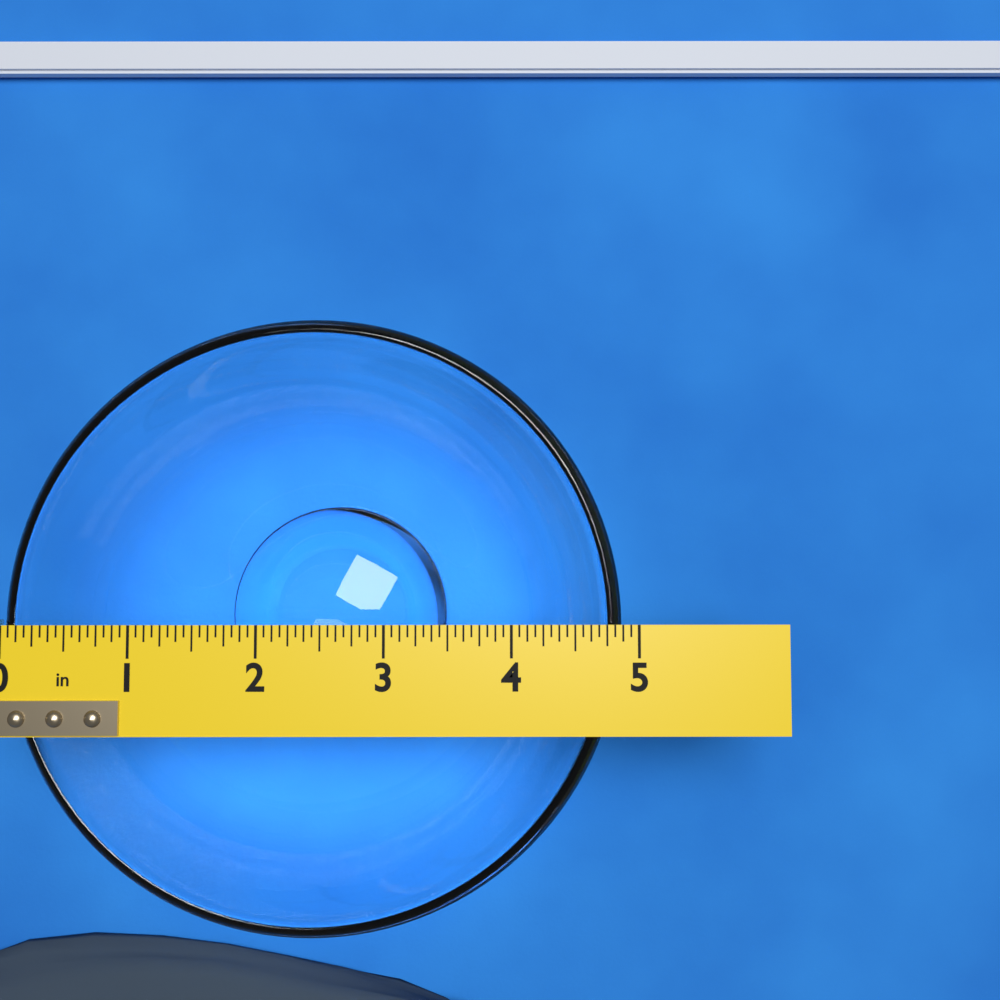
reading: 4.8750 in
